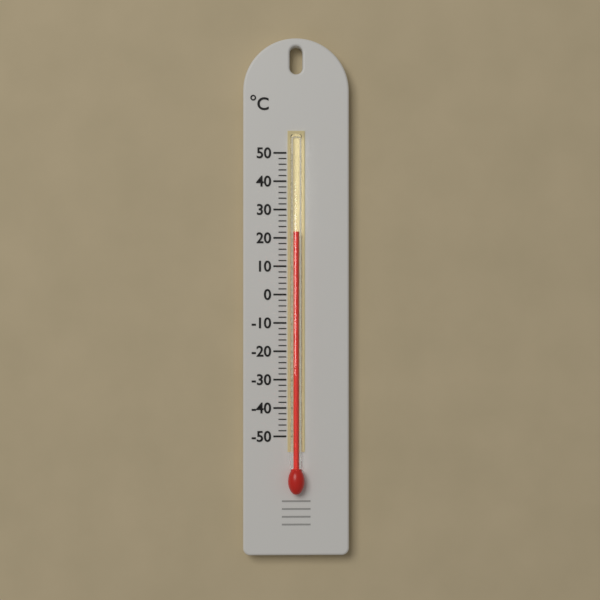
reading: 22 °C
